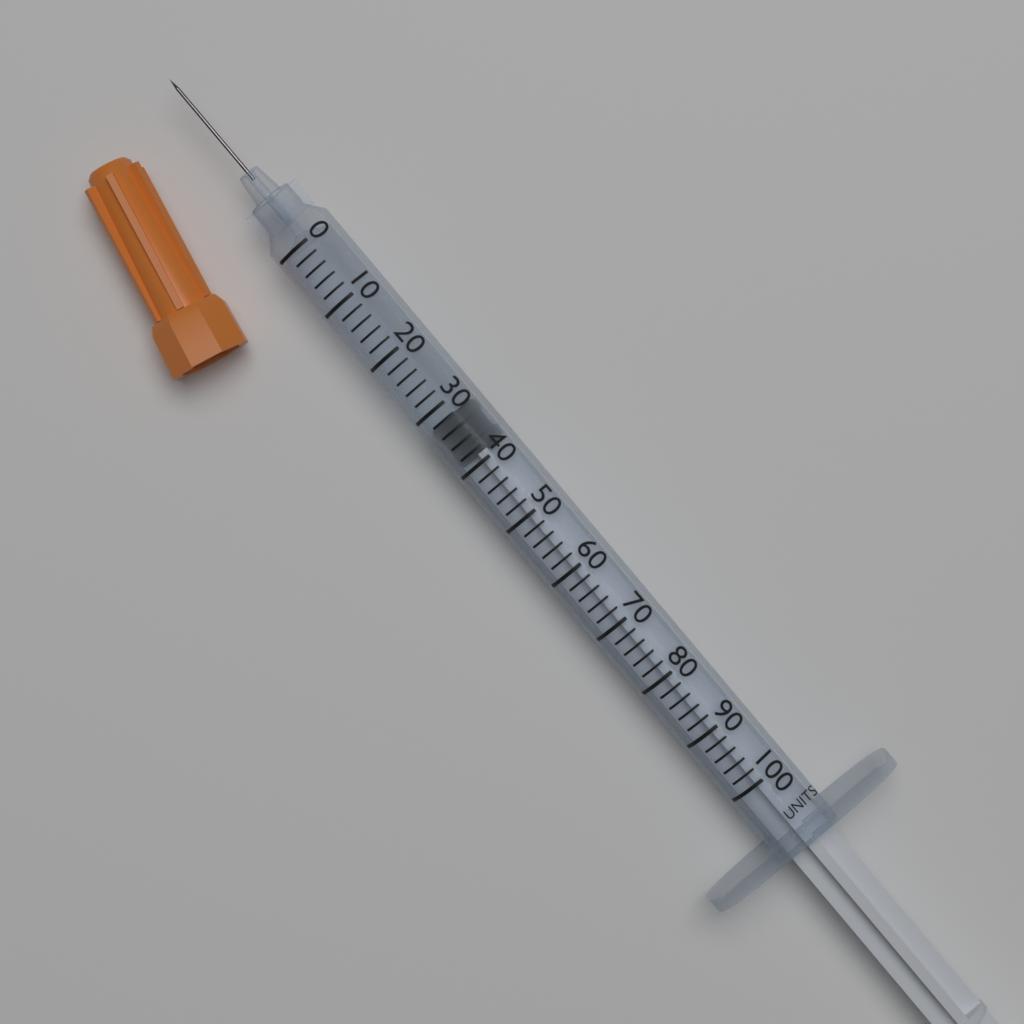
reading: 32 units
